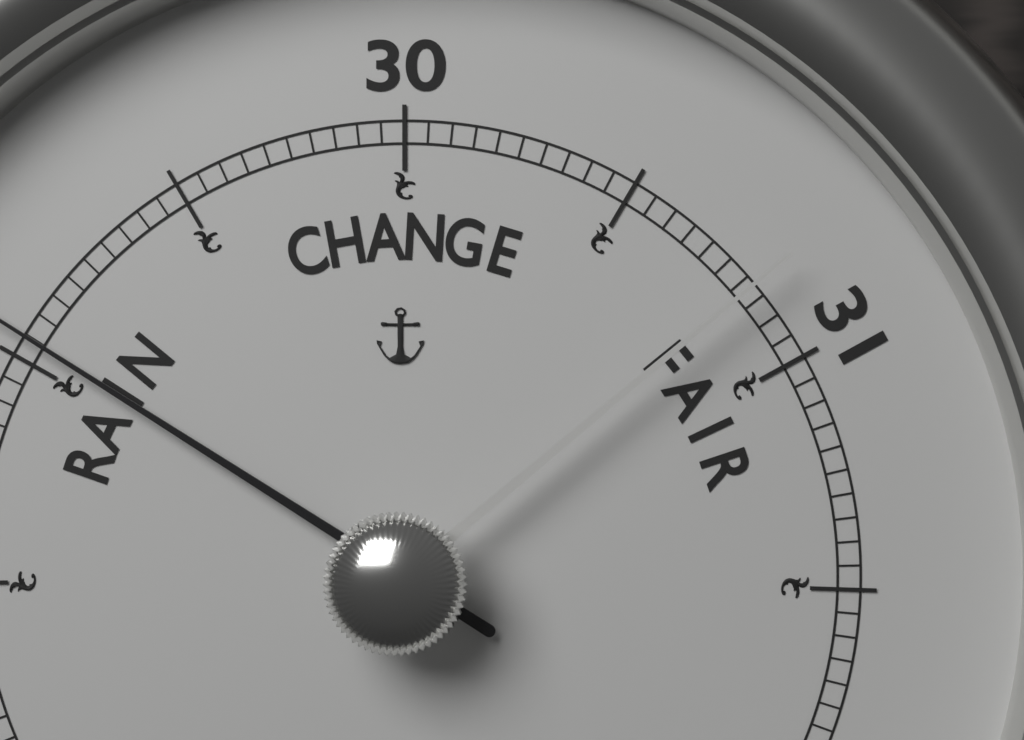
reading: 29.05 (no unit)
